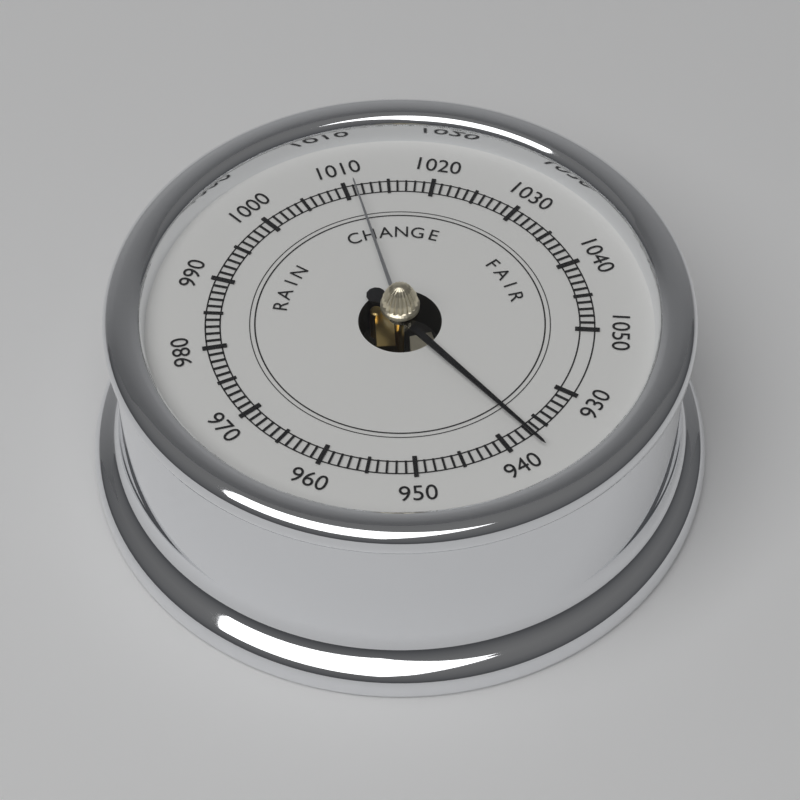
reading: 937 (no unit)
